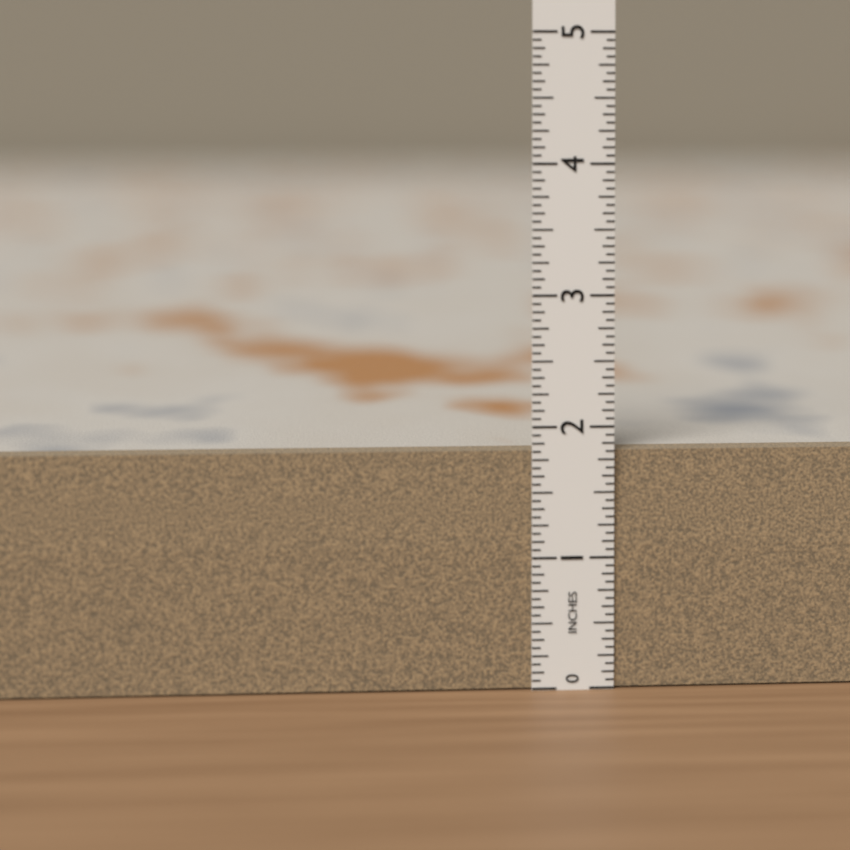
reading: 1.8125 in
